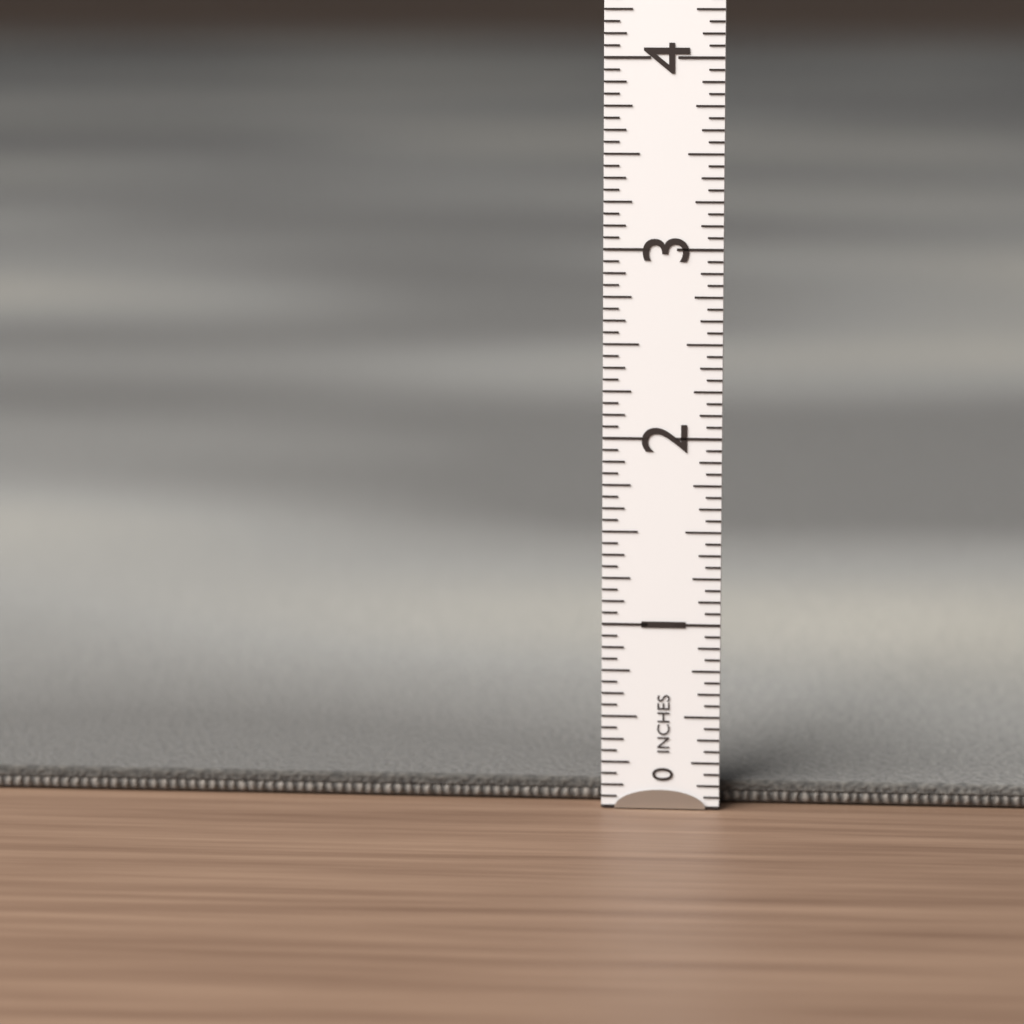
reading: 0.1250 in
